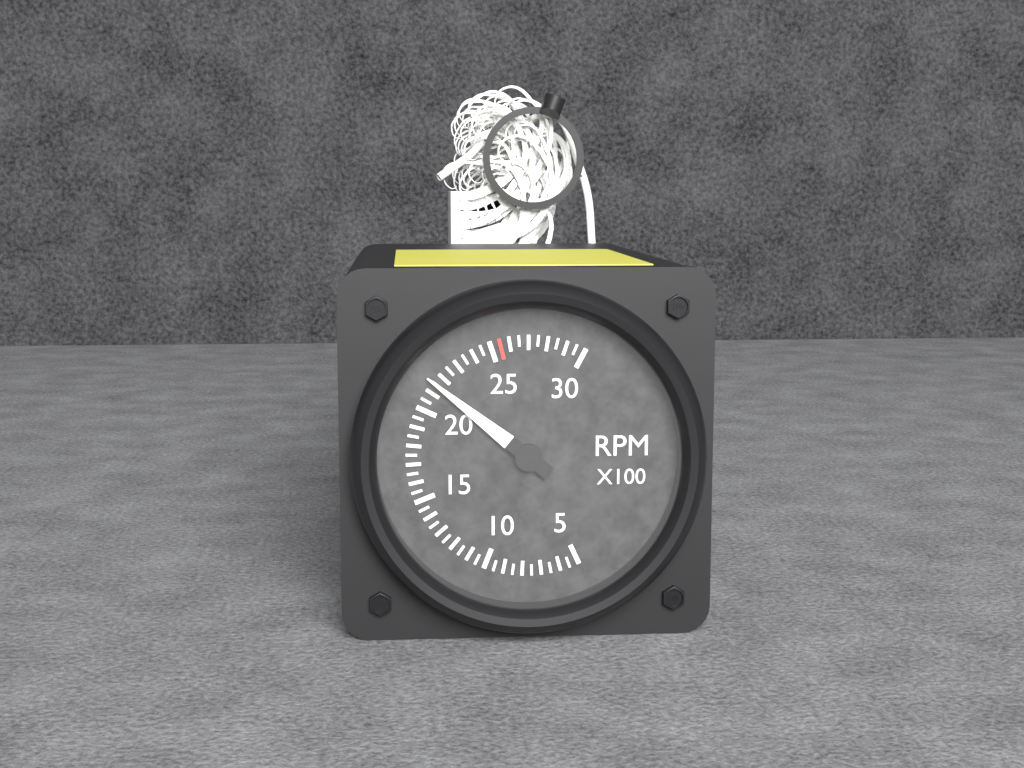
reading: 2150 RPM
